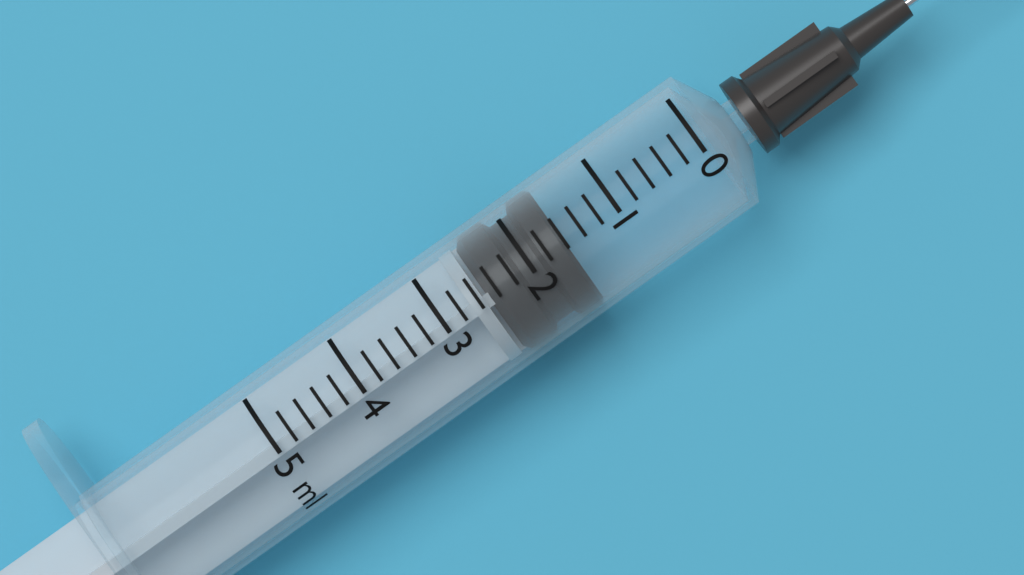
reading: 1.6 ml
